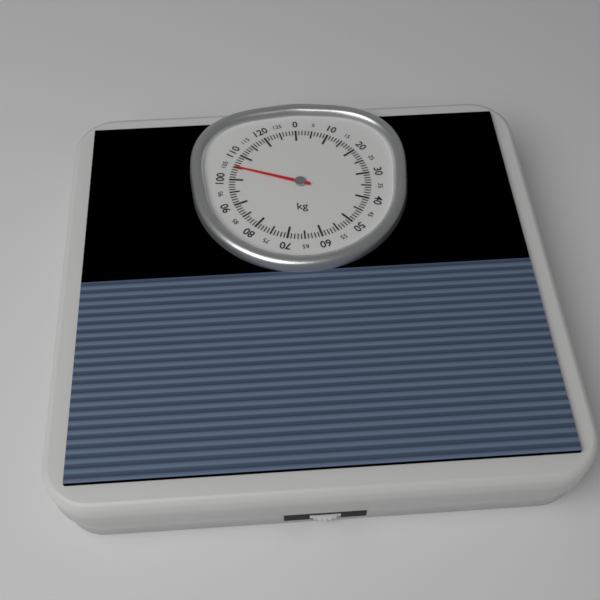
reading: 105 kg
